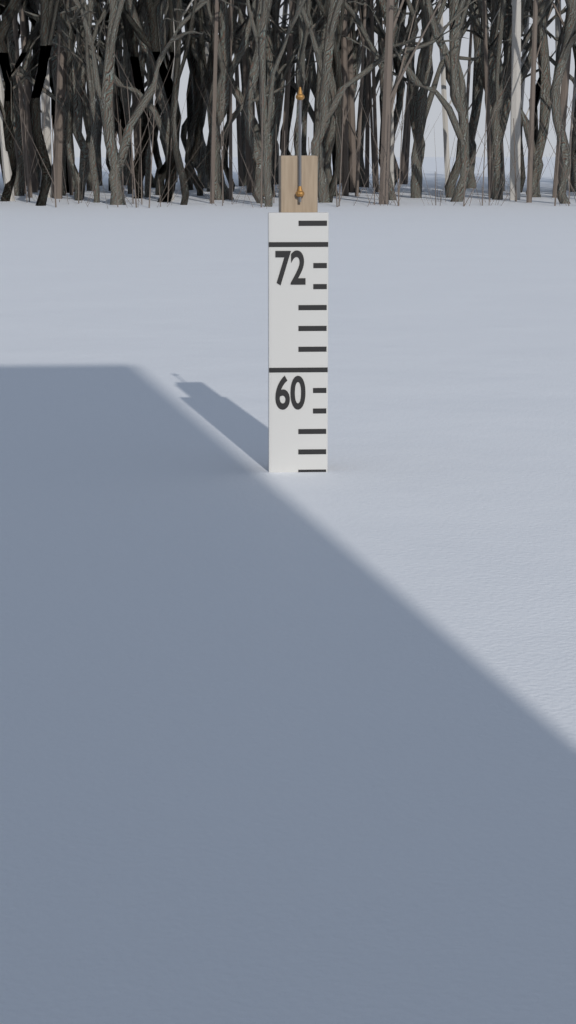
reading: 50 (no unit)
